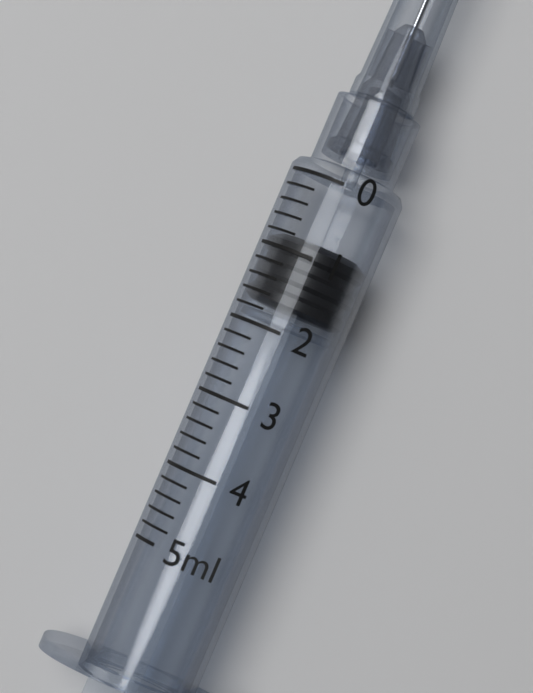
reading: 0.8 ml
